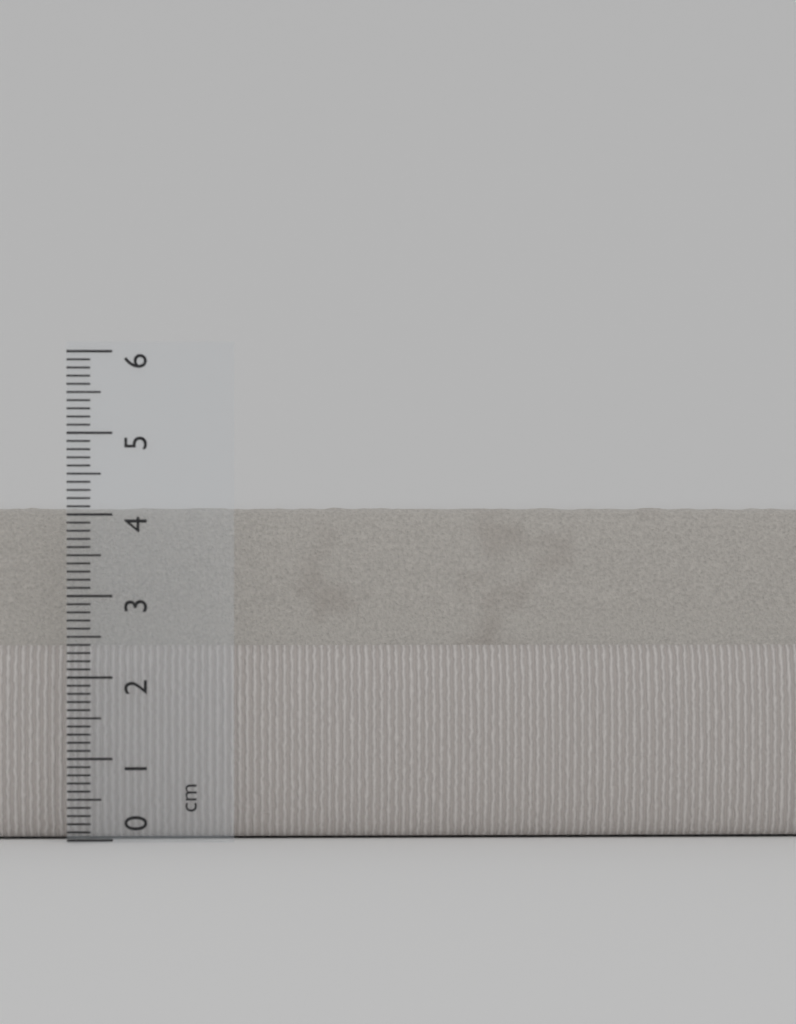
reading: 4.1 cm
